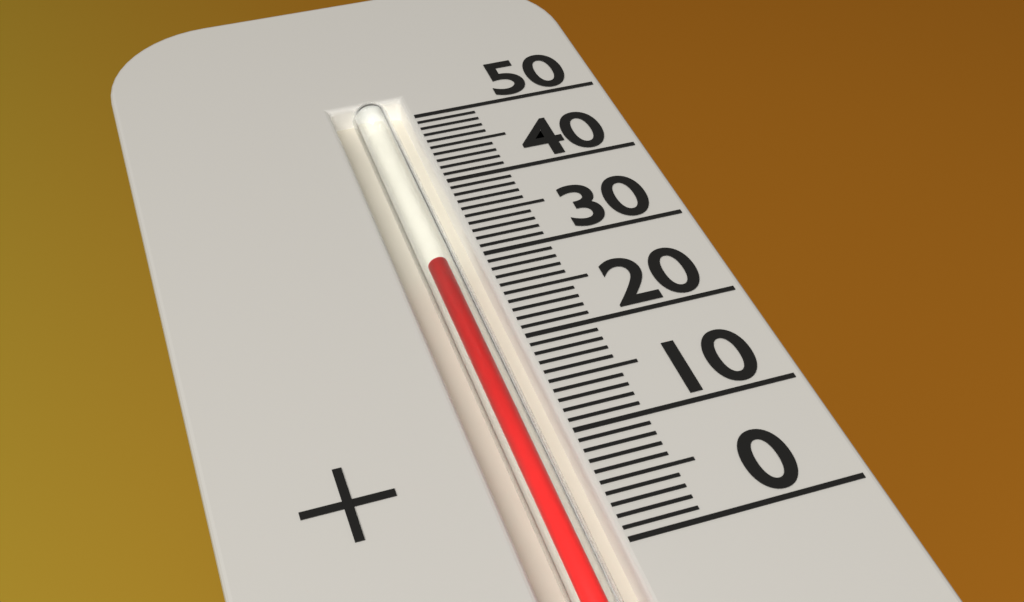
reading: 30 (no unit)
